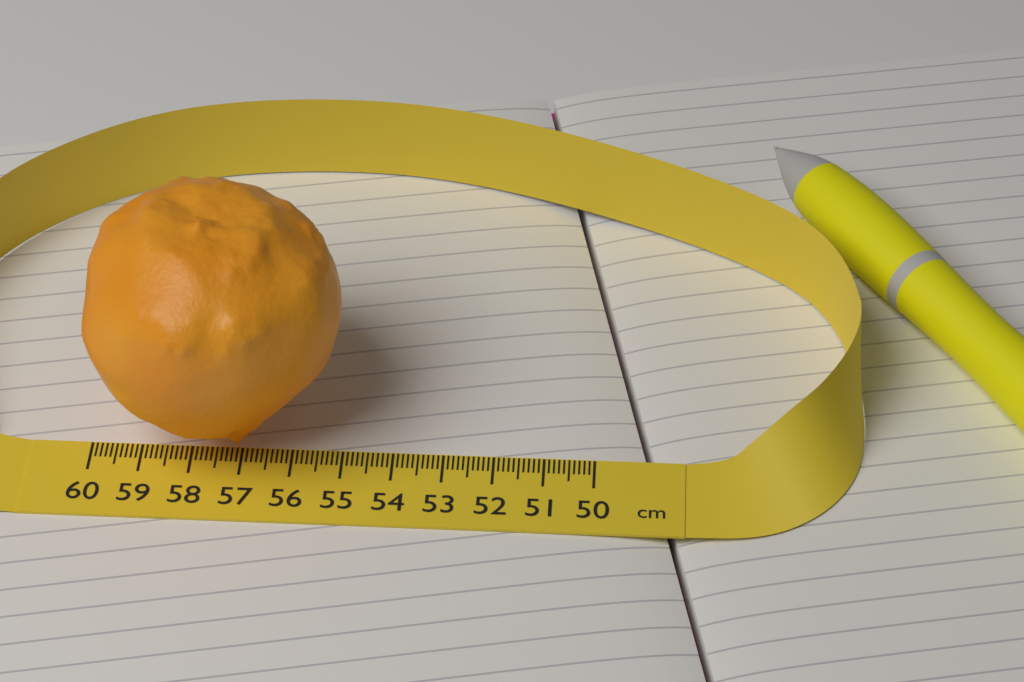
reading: 55.0 cm
